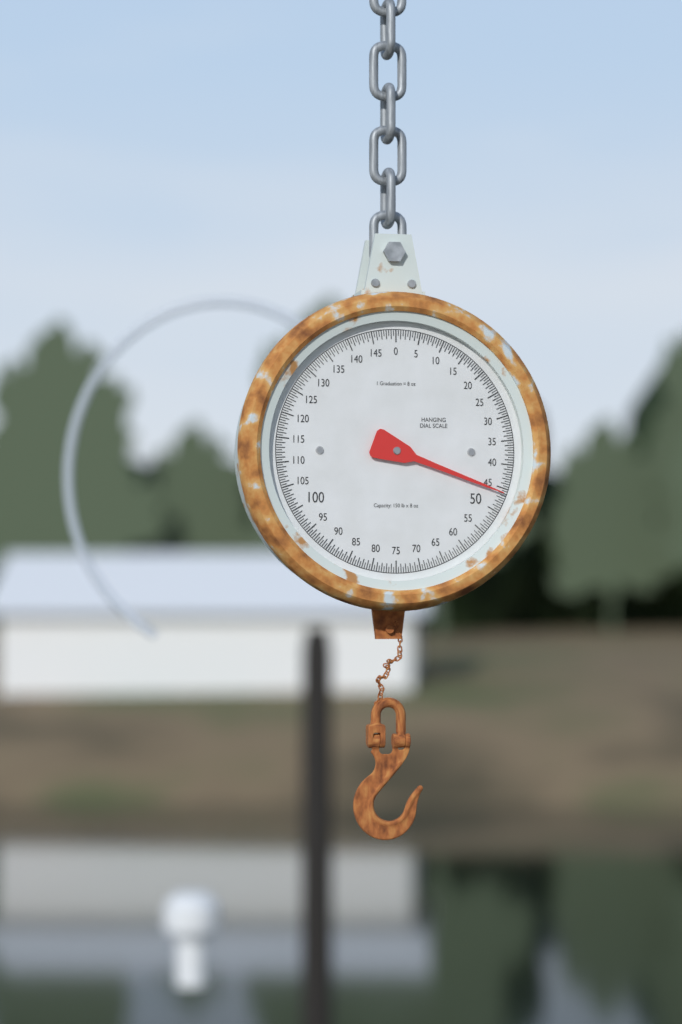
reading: 46.0 lb
